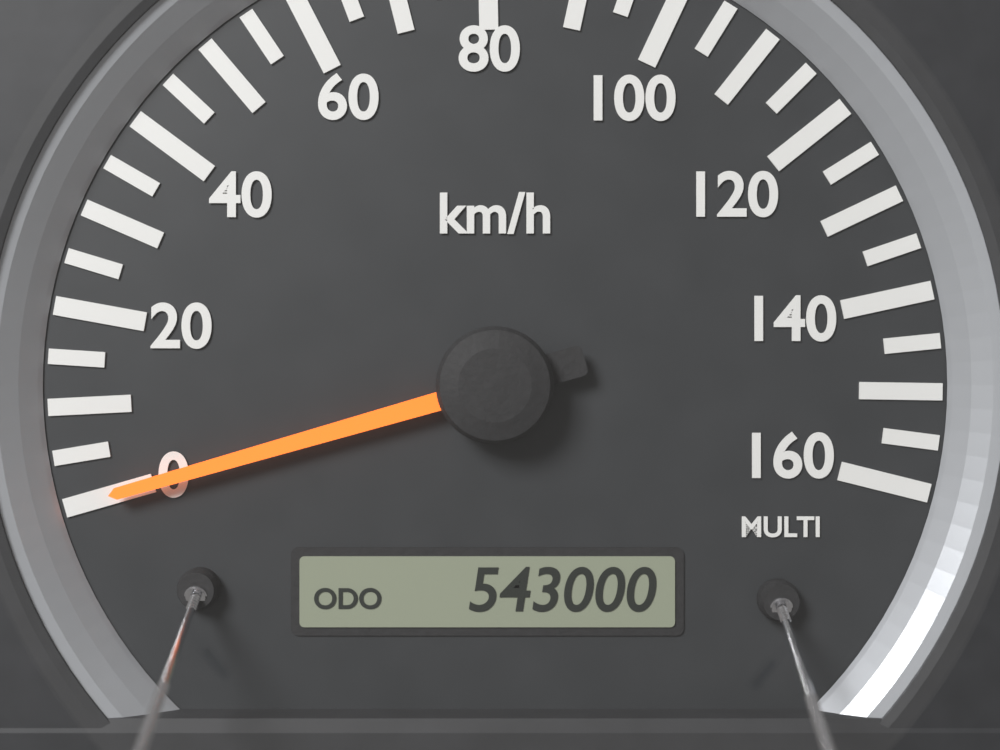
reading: 0 km/h
